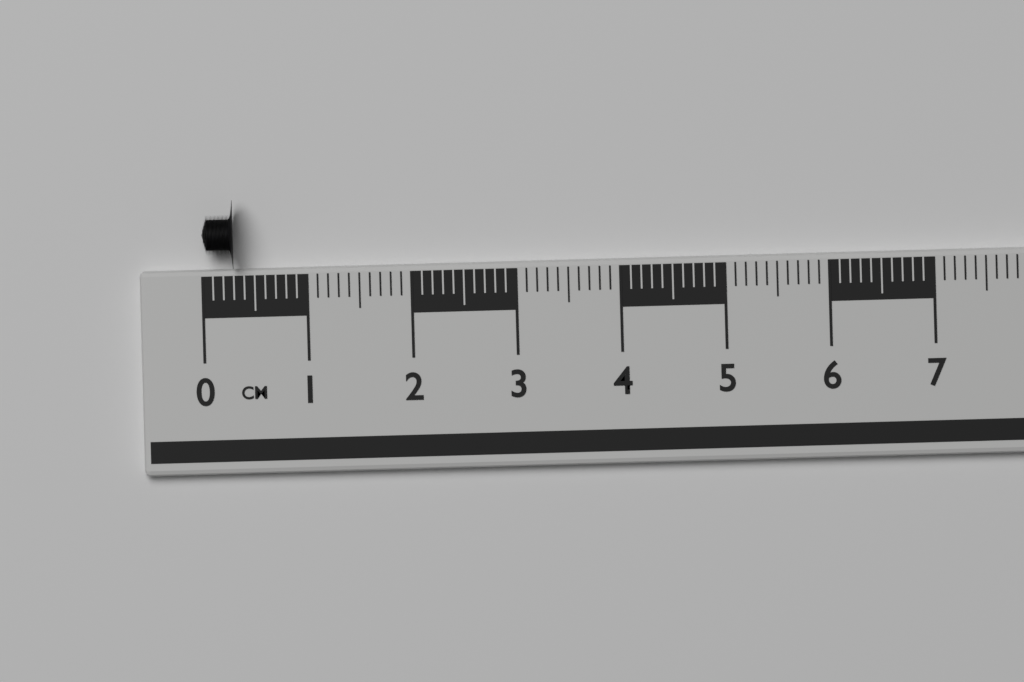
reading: 0.3 cm
